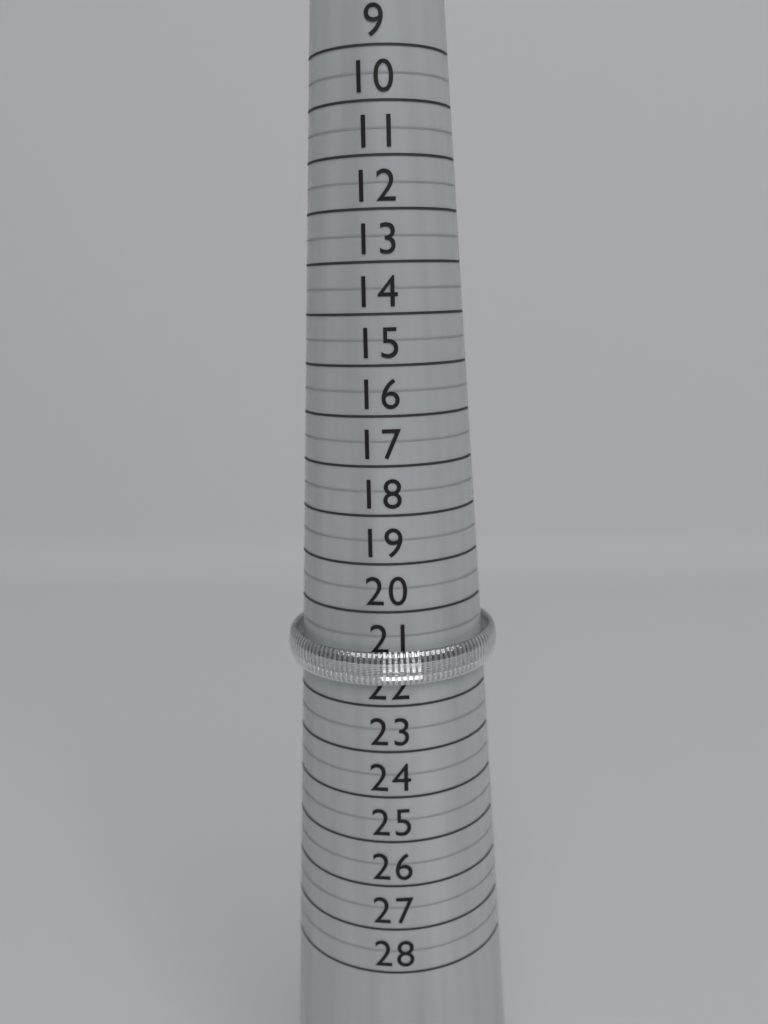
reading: 21.5 (no unit)
